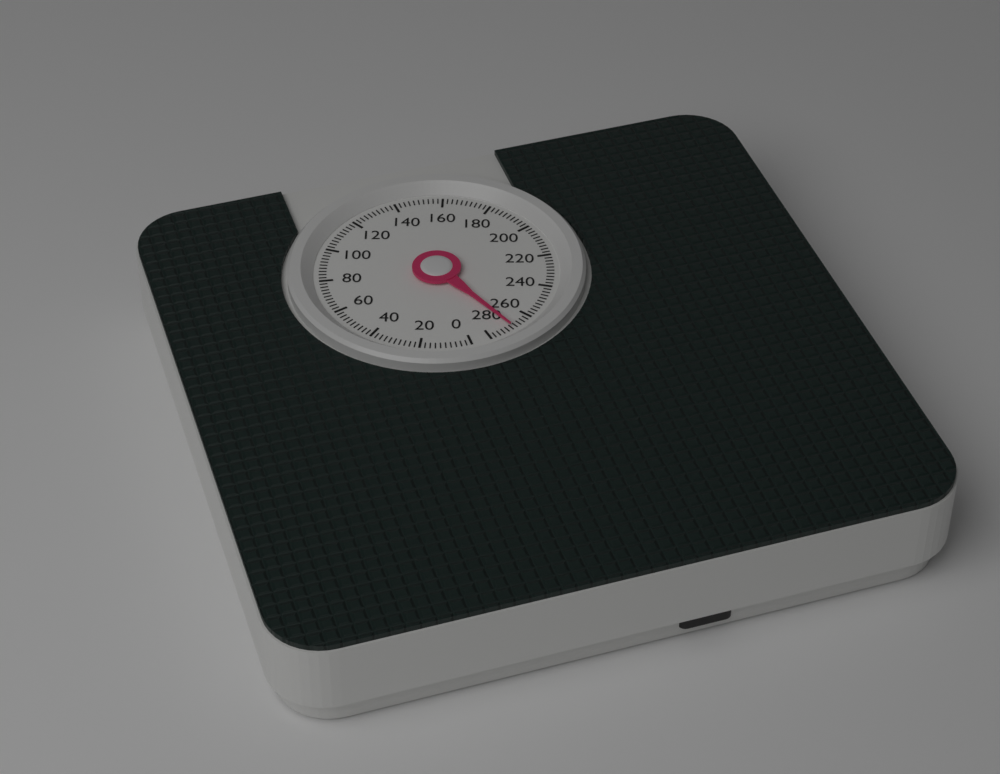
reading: 270 (no unit)
